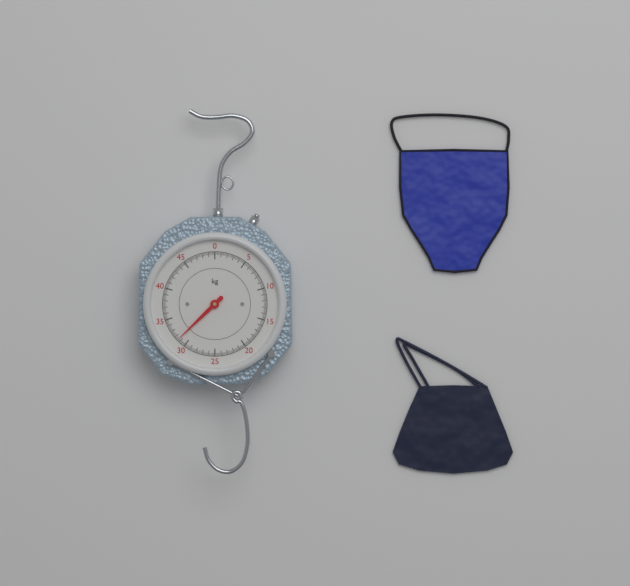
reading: 31.4 kg
